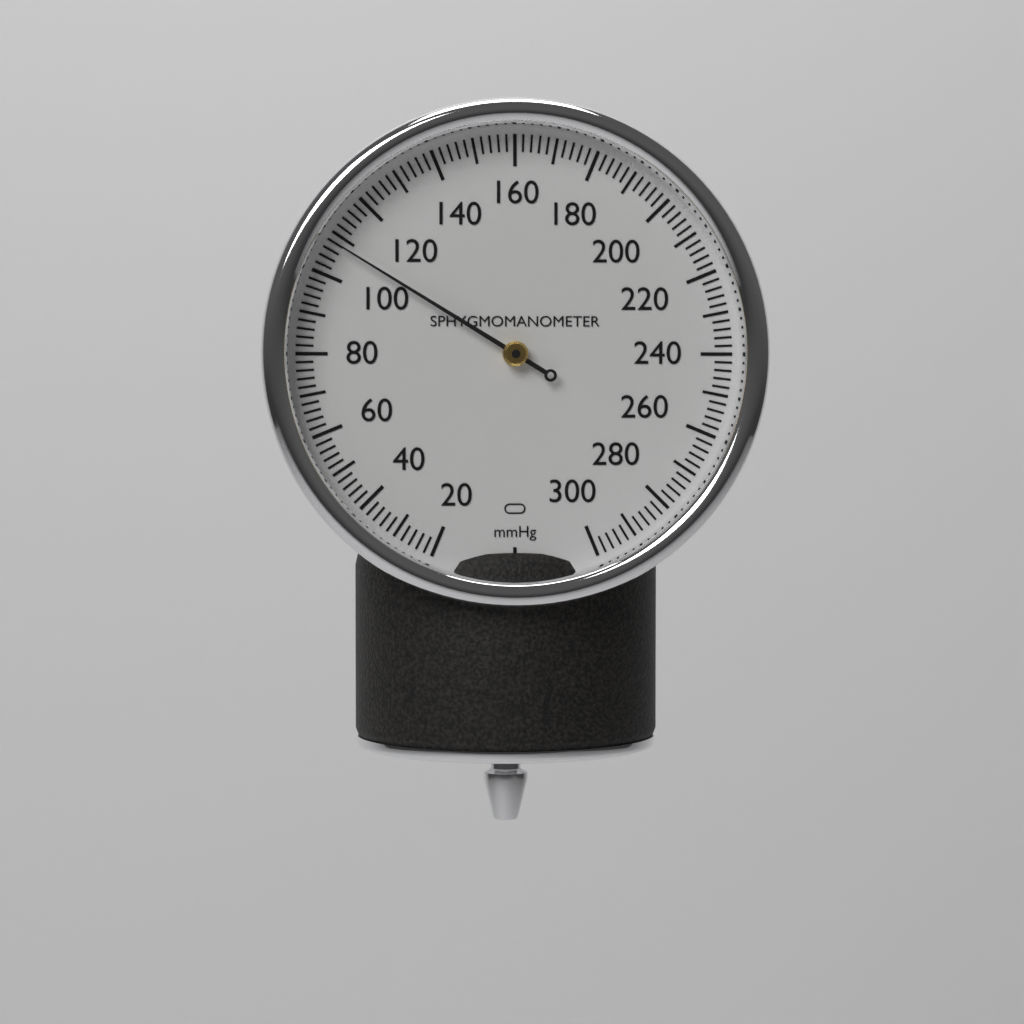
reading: 108 mmHg
